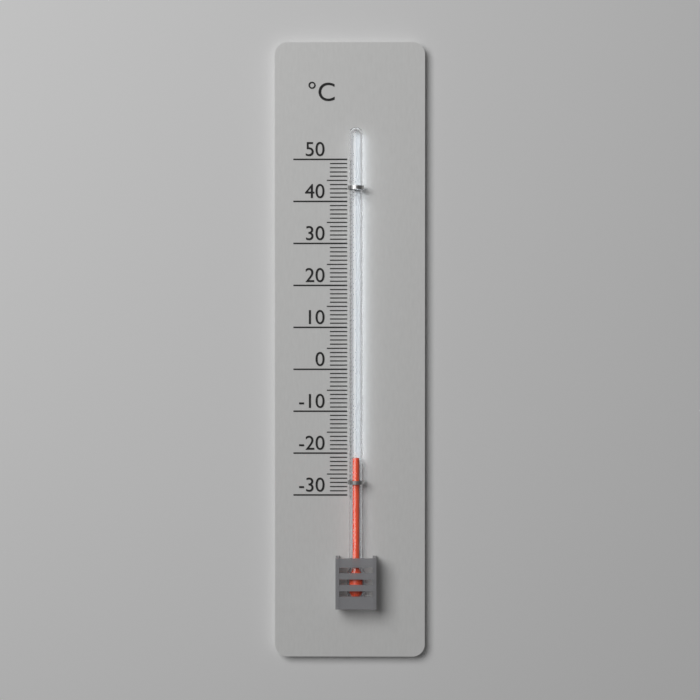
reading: -21 °C
